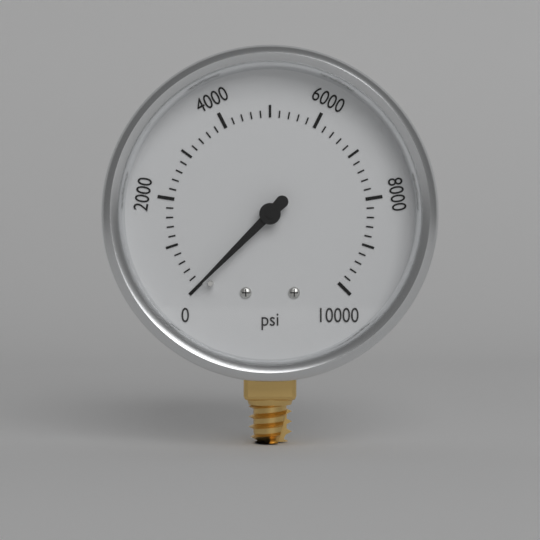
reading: 0 psi
